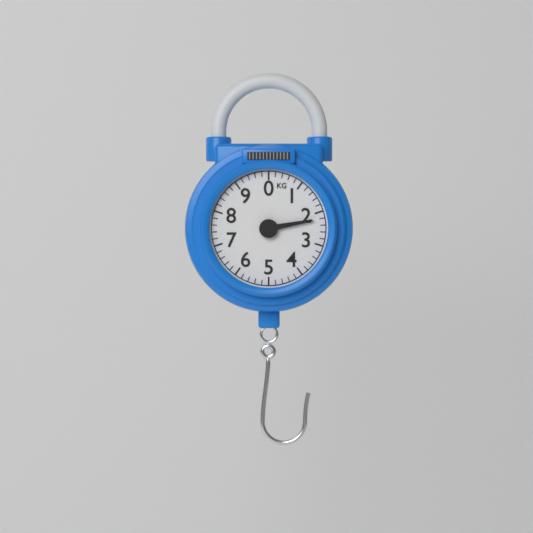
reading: 2.2 kg
